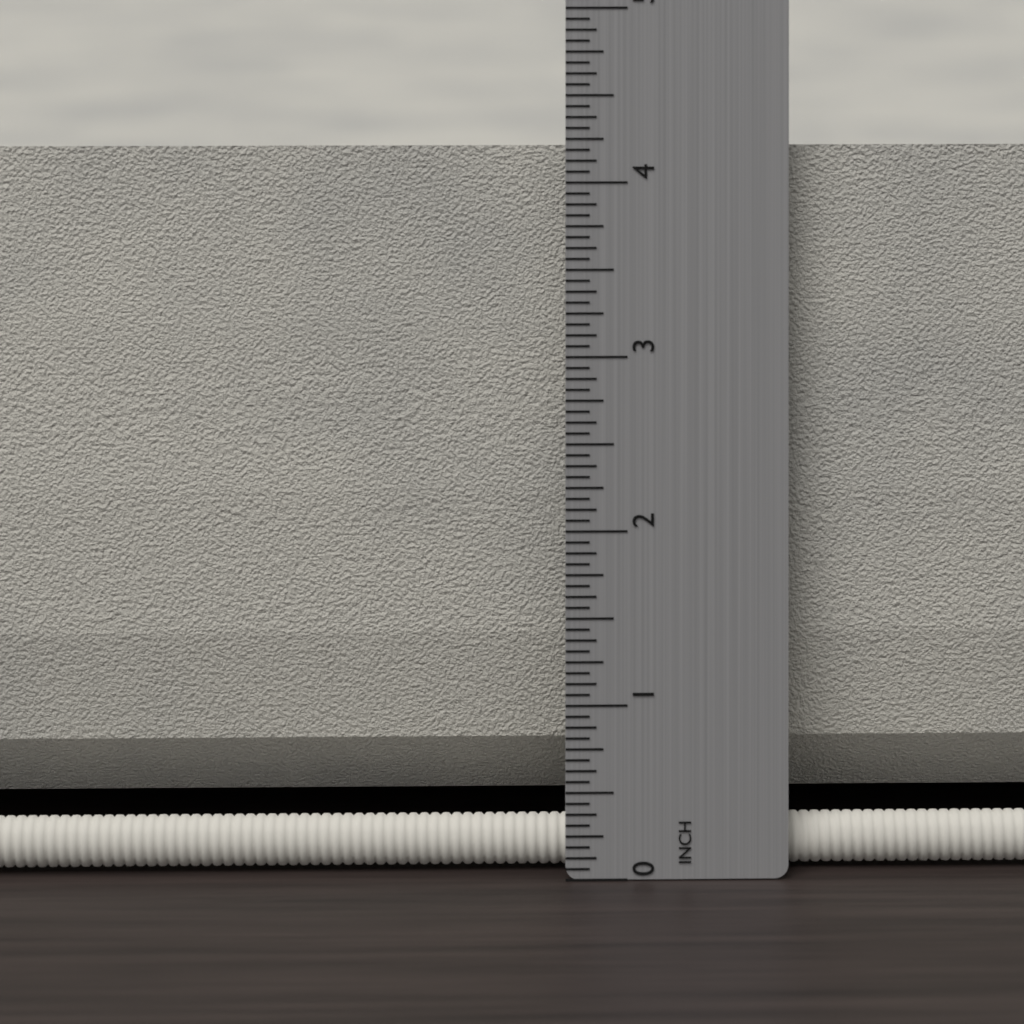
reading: 4.1875 in
